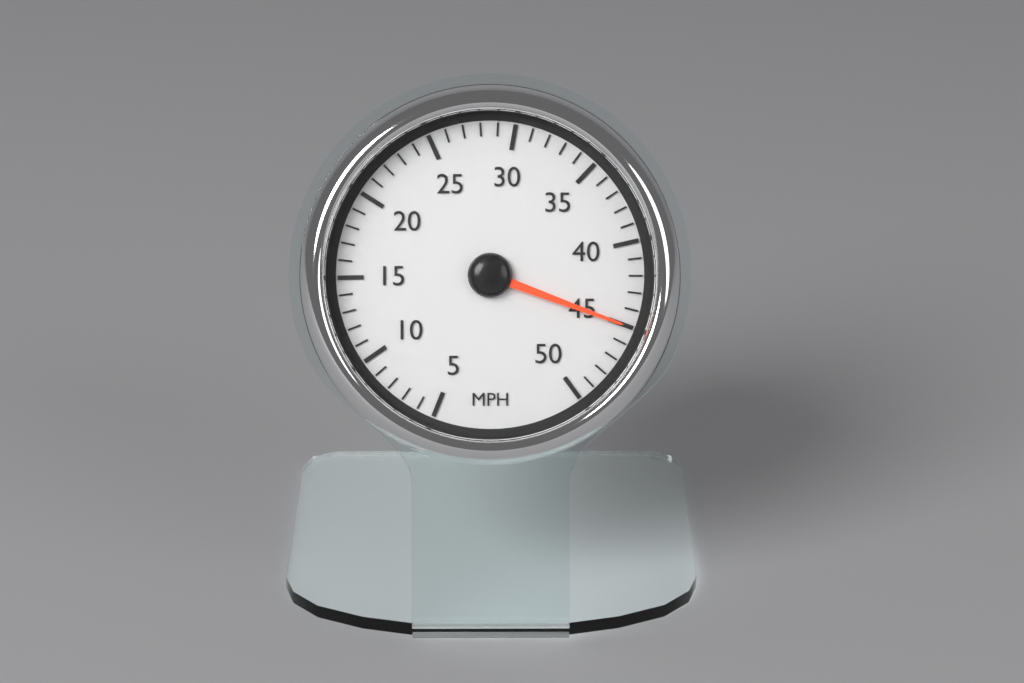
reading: 45 MPH
